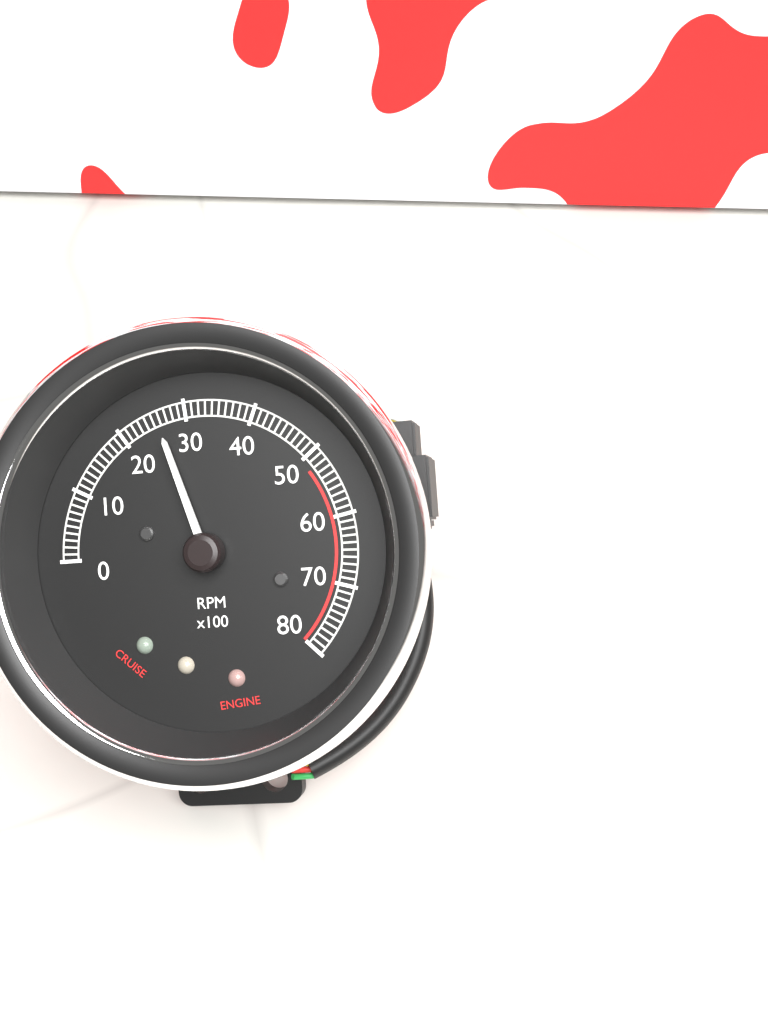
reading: 2600 RPM
